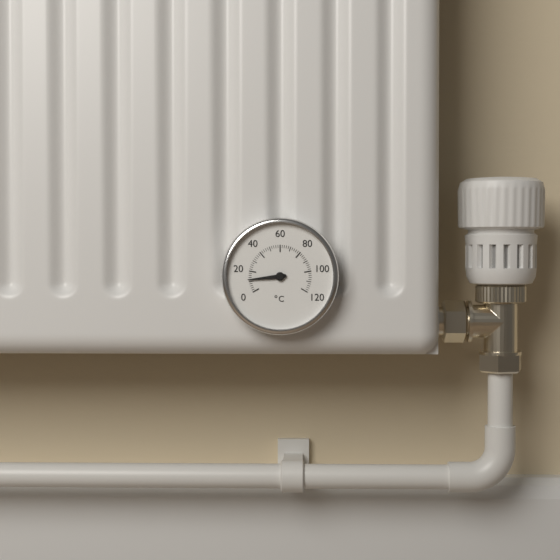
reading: 12 °C
